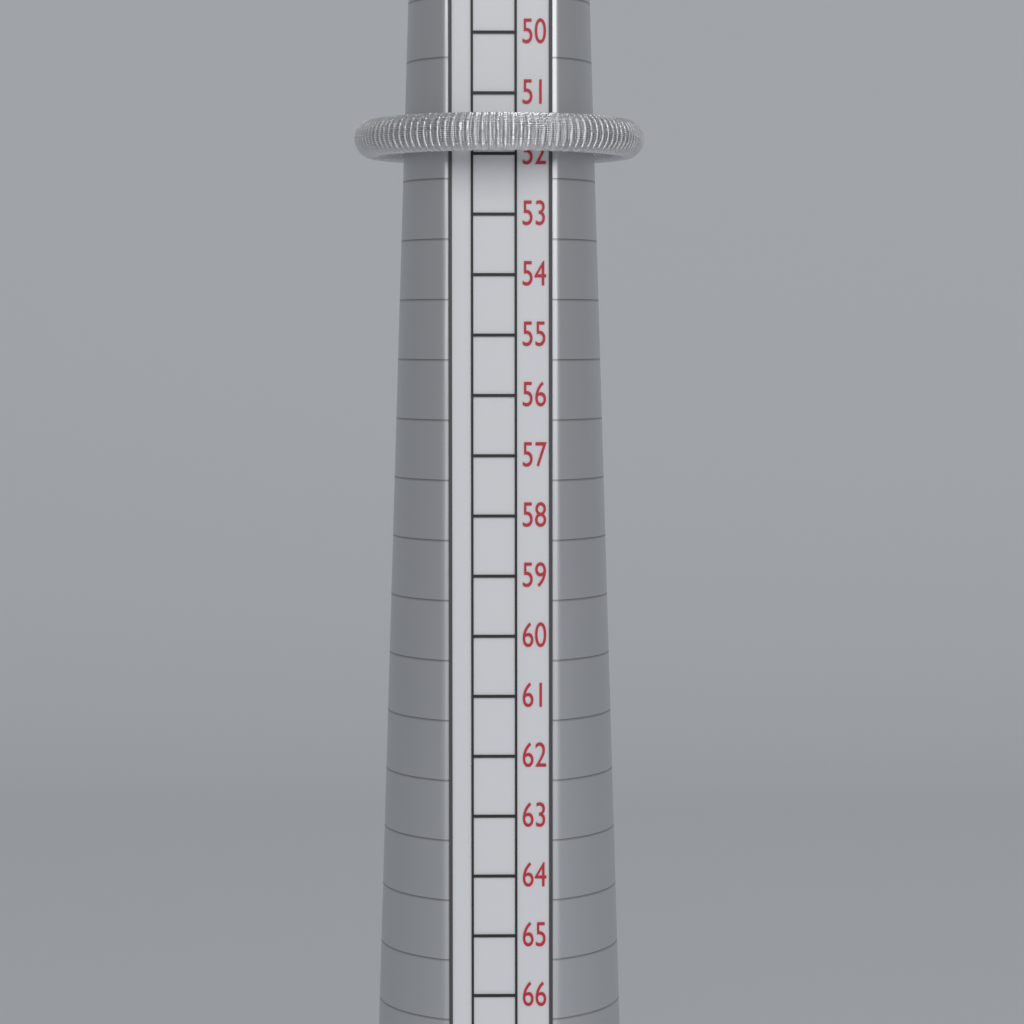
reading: 52 mm
